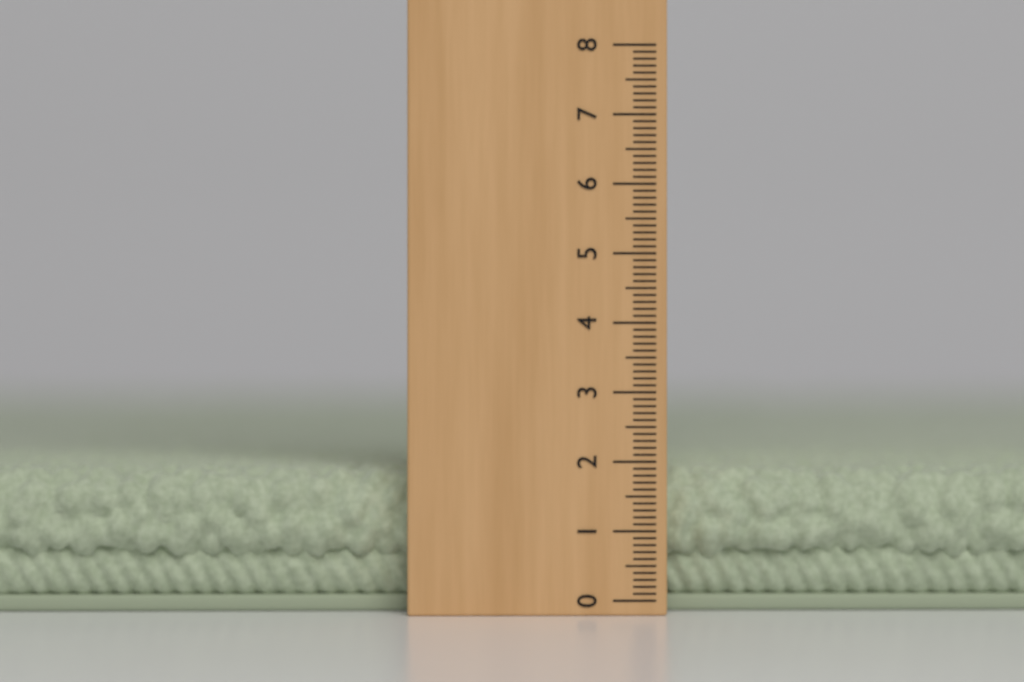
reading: 1.9 (no unit)
